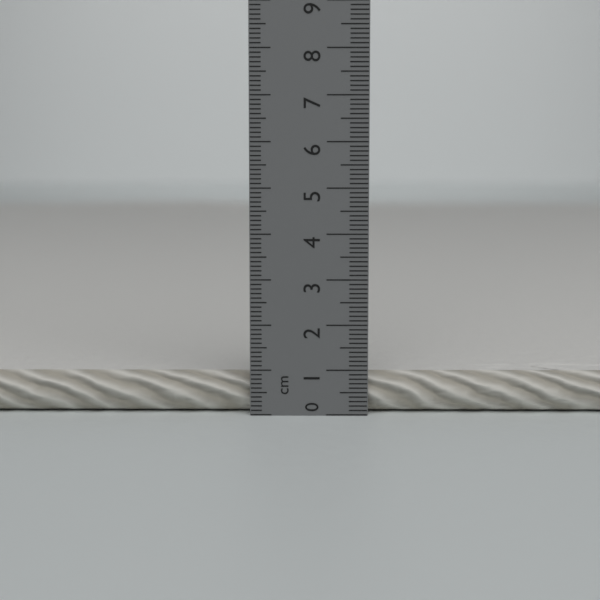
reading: 0.9 cm
